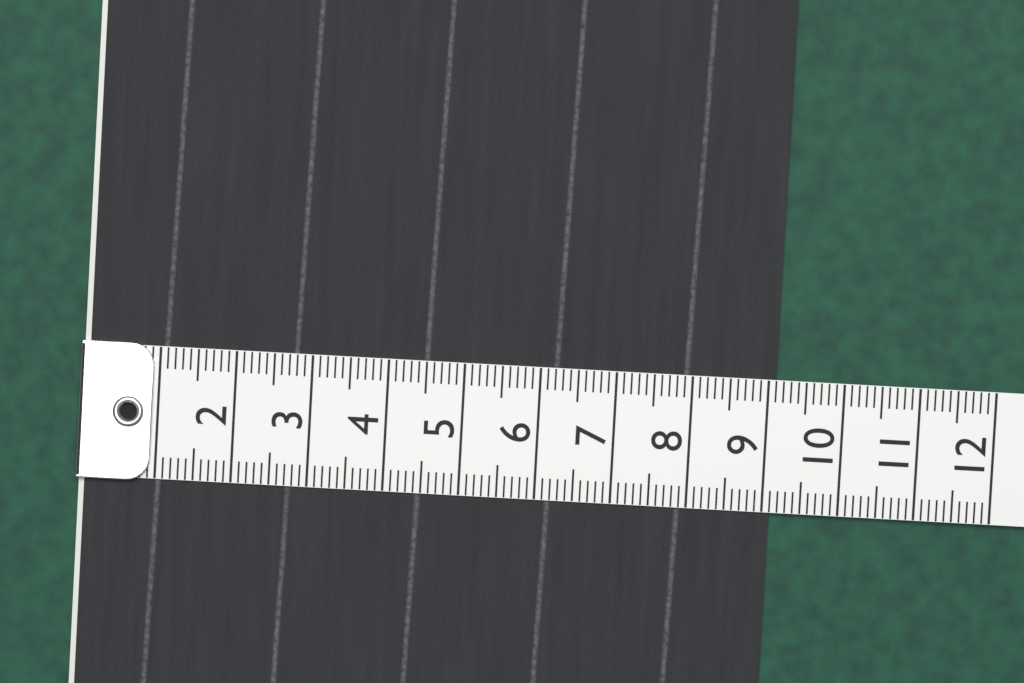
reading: 9.1 (no unit)
